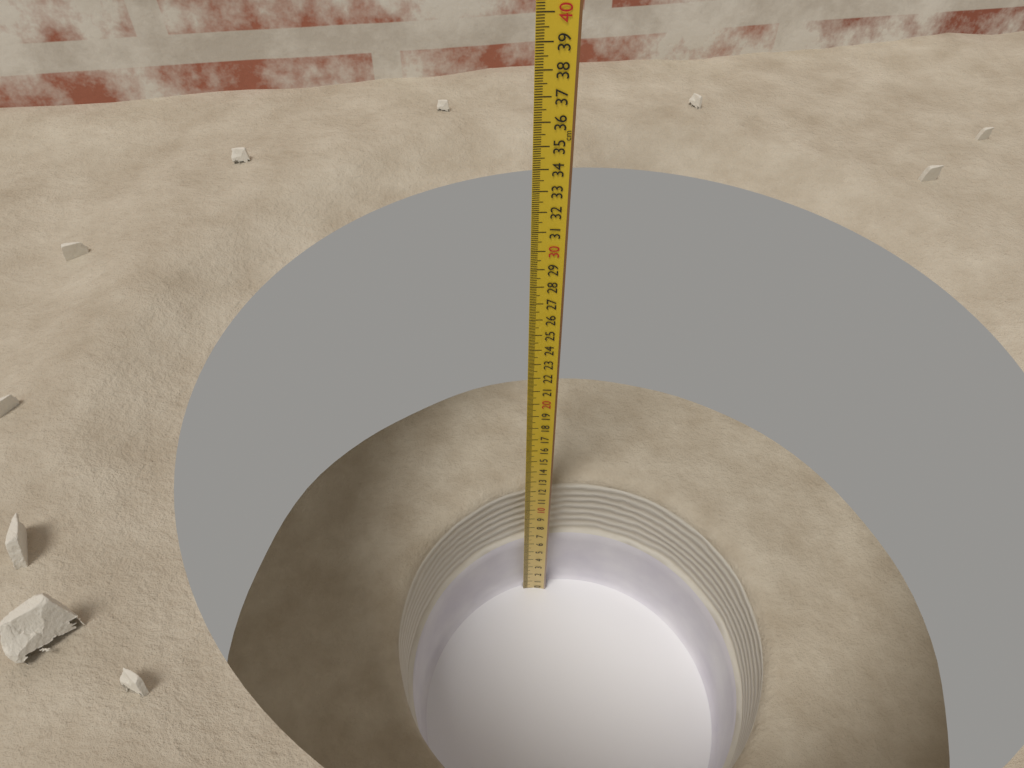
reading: 11.7 cm
